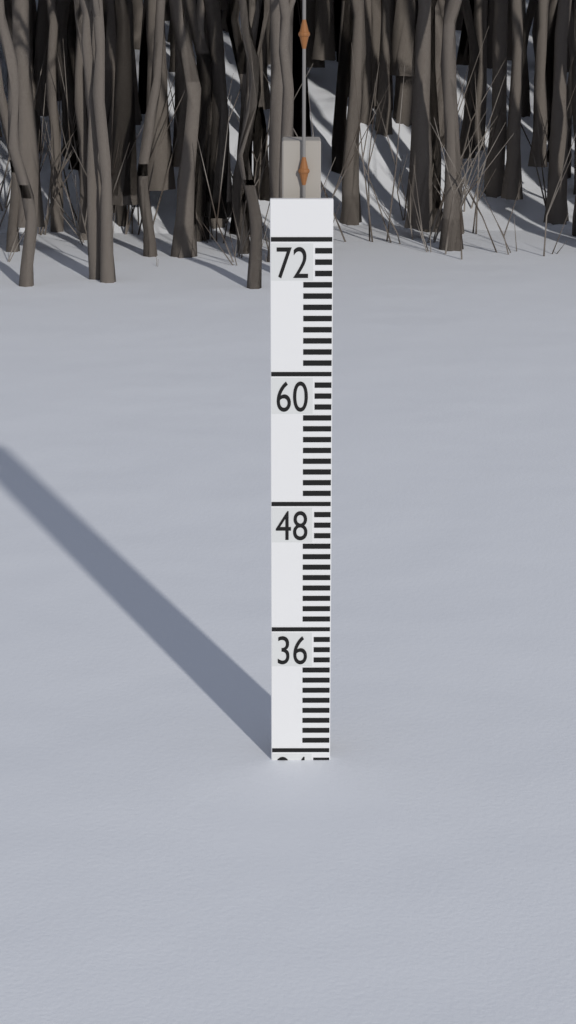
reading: 23 (no unit)
